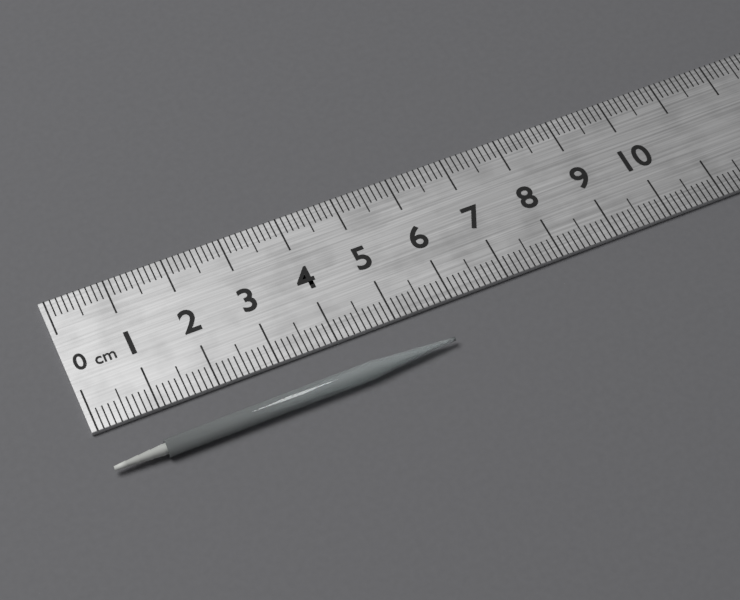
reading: 5.7 cm
